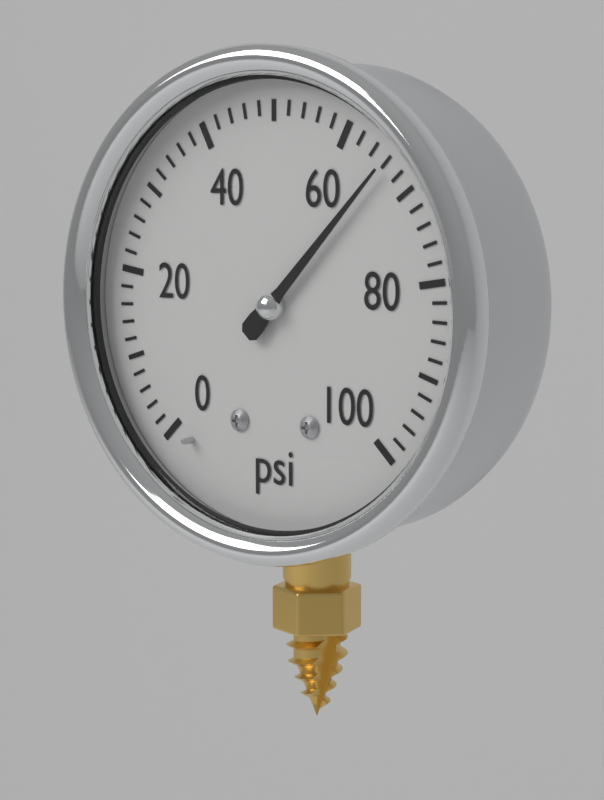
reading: 66 psi
